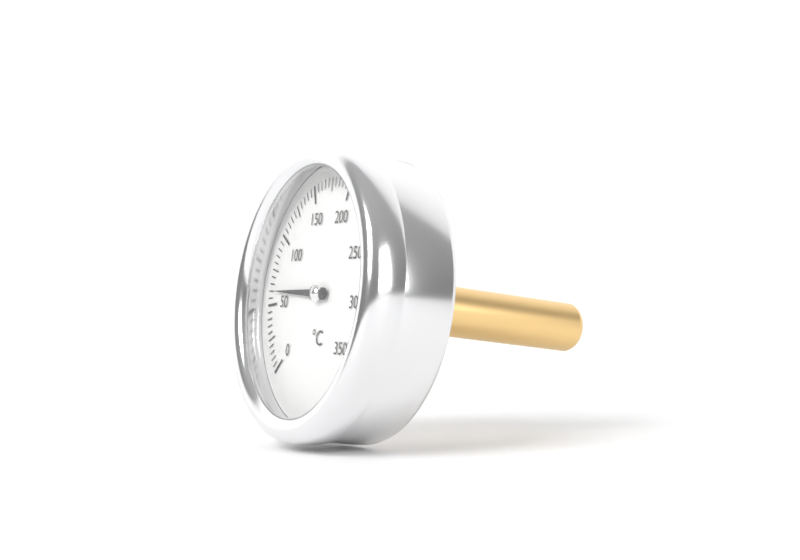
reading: 60 °C
